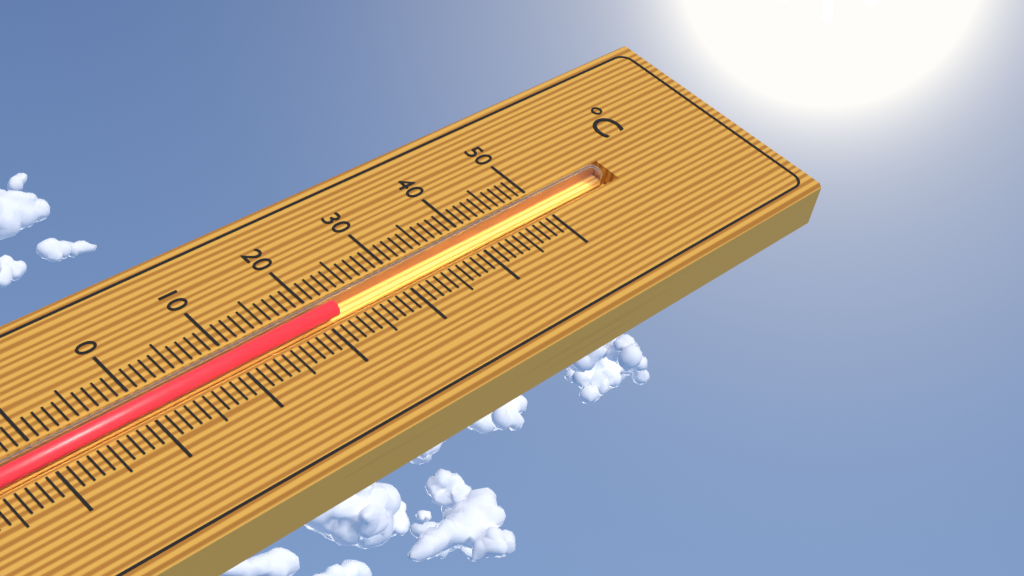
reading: 22 °C
